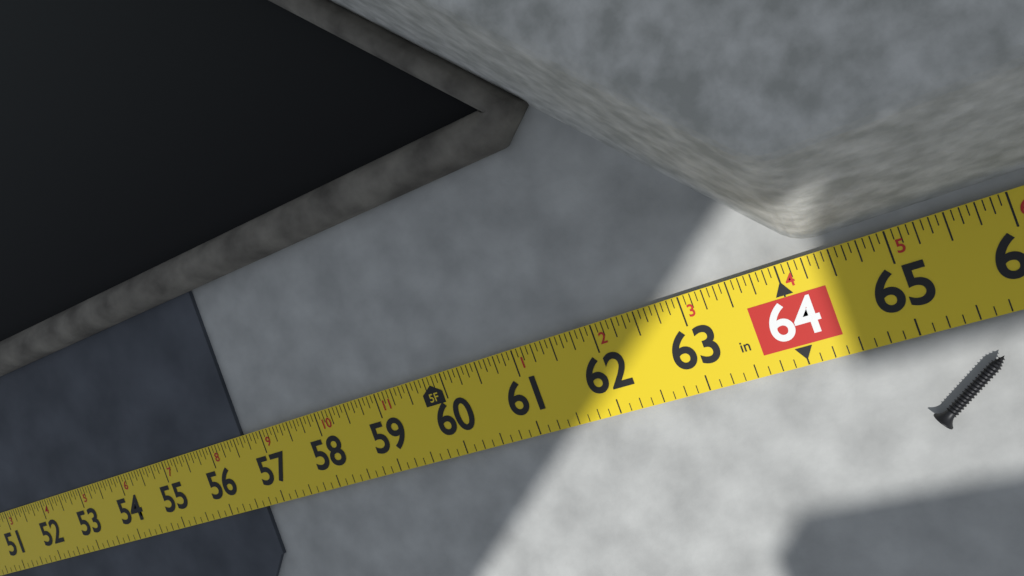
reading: 56.6250 in
